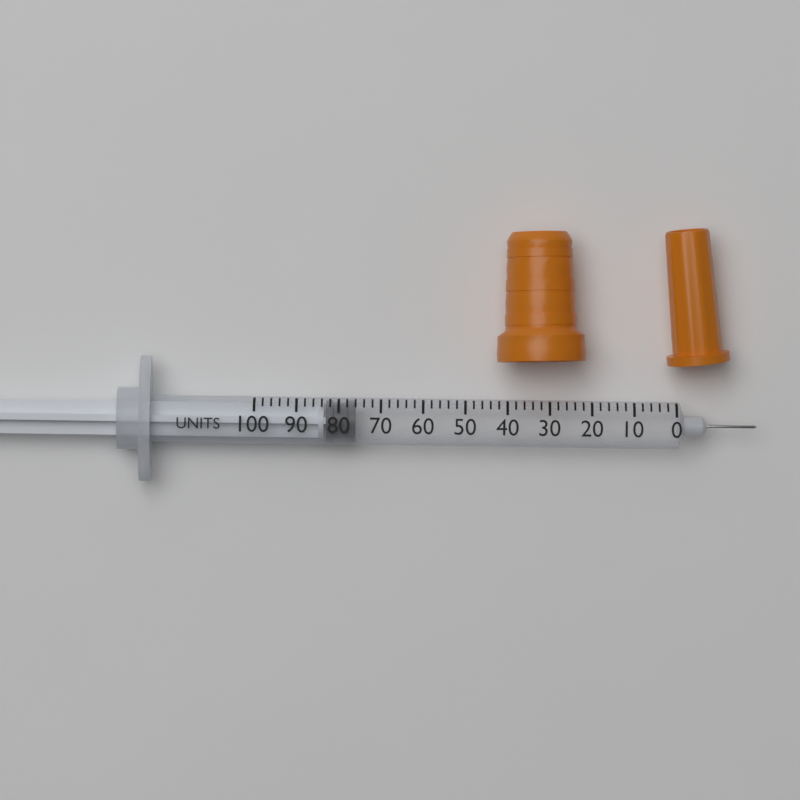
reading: 76 units
